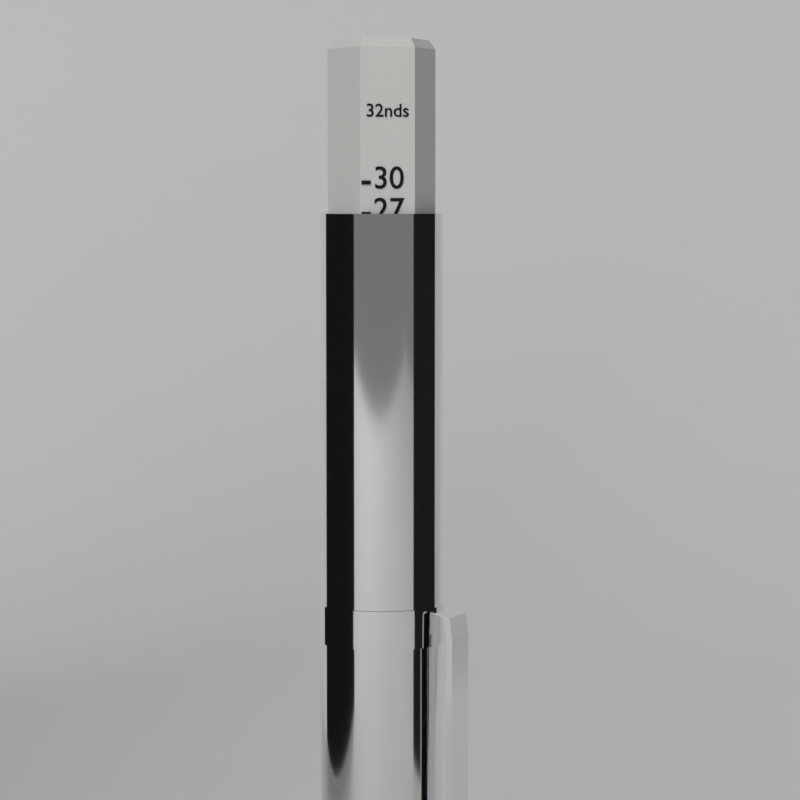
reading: 27 32nds
